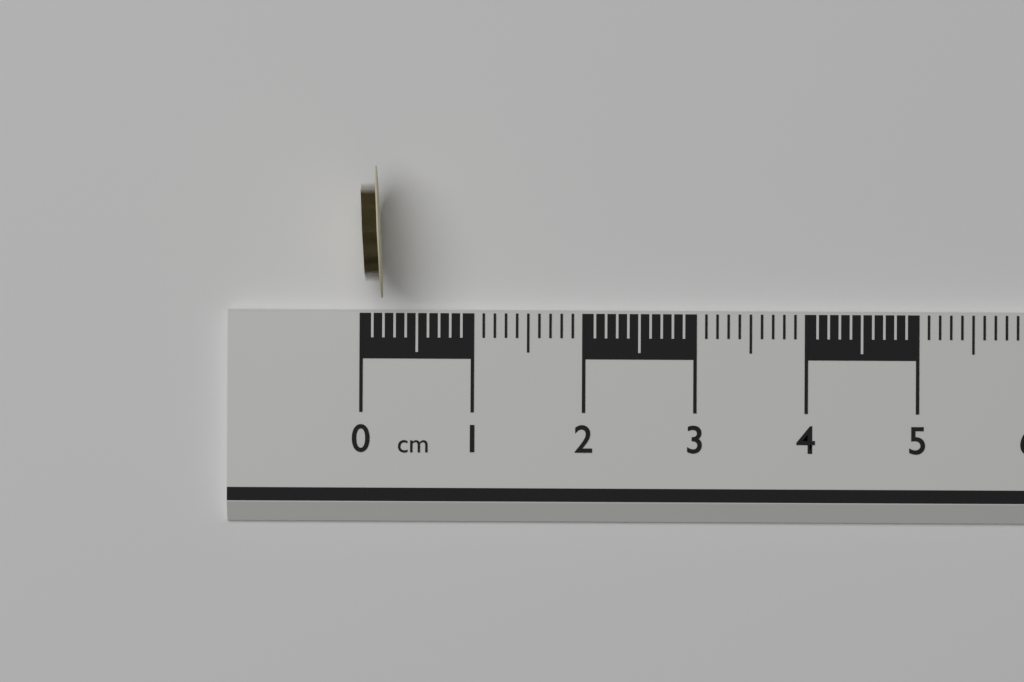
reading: 0.2 cm
